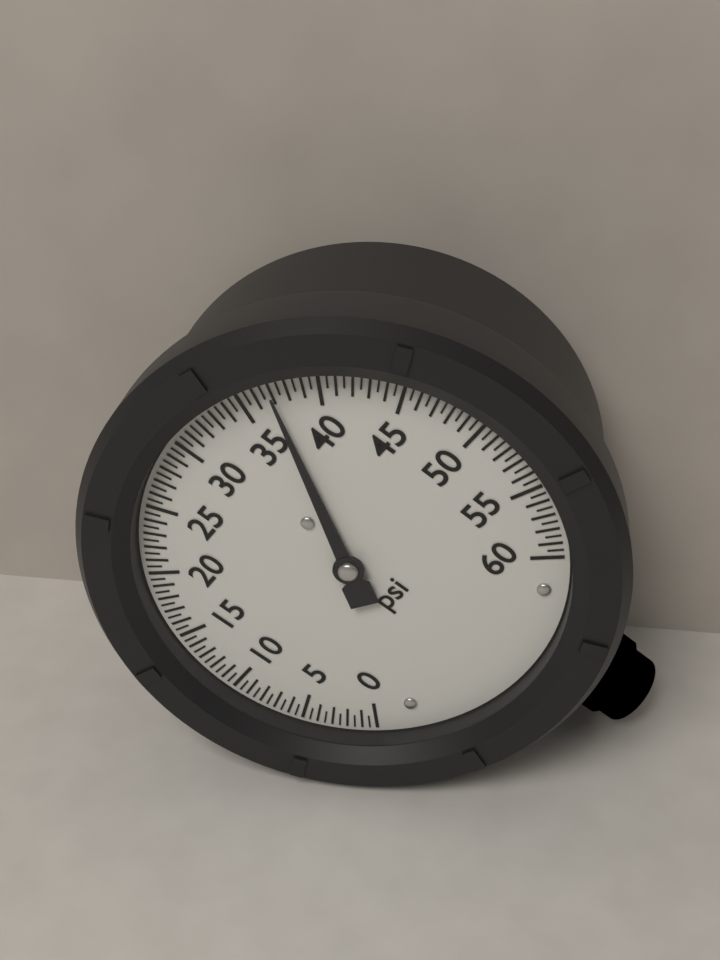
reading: 37.0 psi
